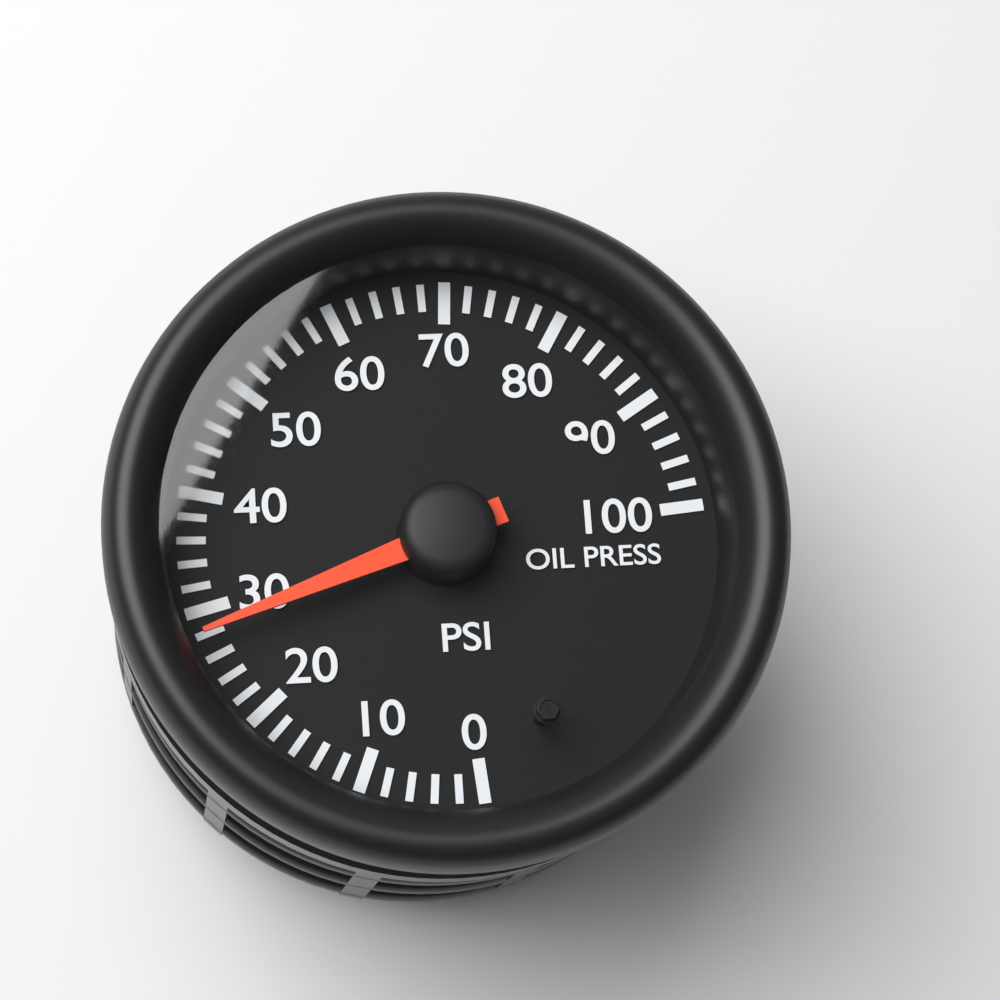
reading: 28 psi
